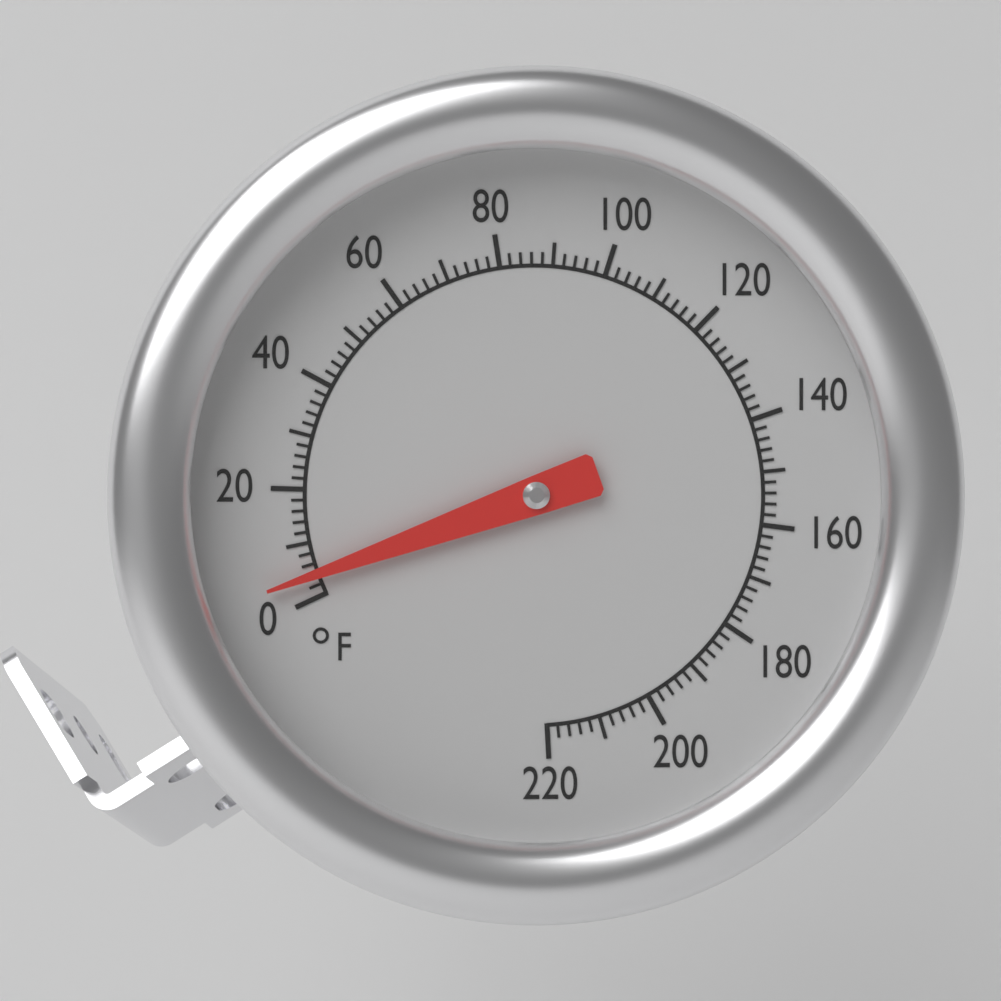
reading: 4 °F
